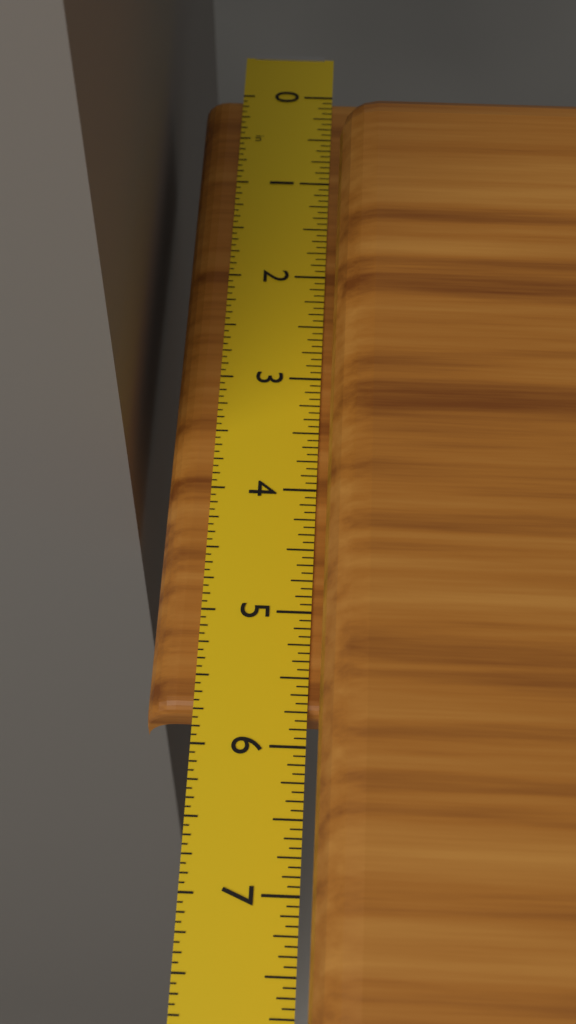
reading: 5.7500 in
